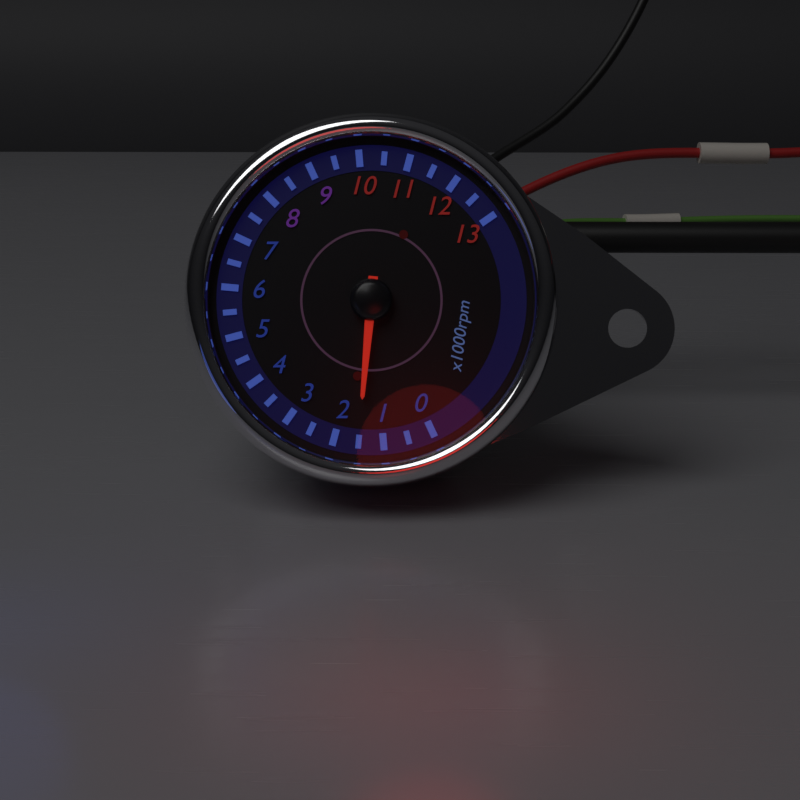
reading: 1500 rpm
